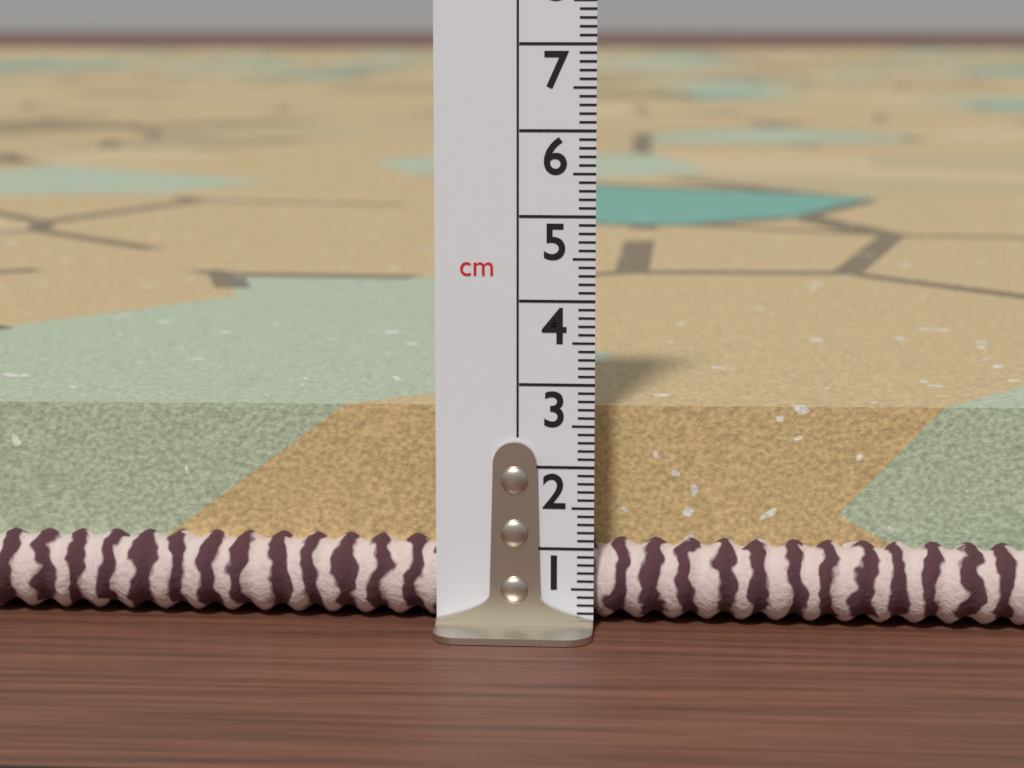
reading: 2.6 cm
